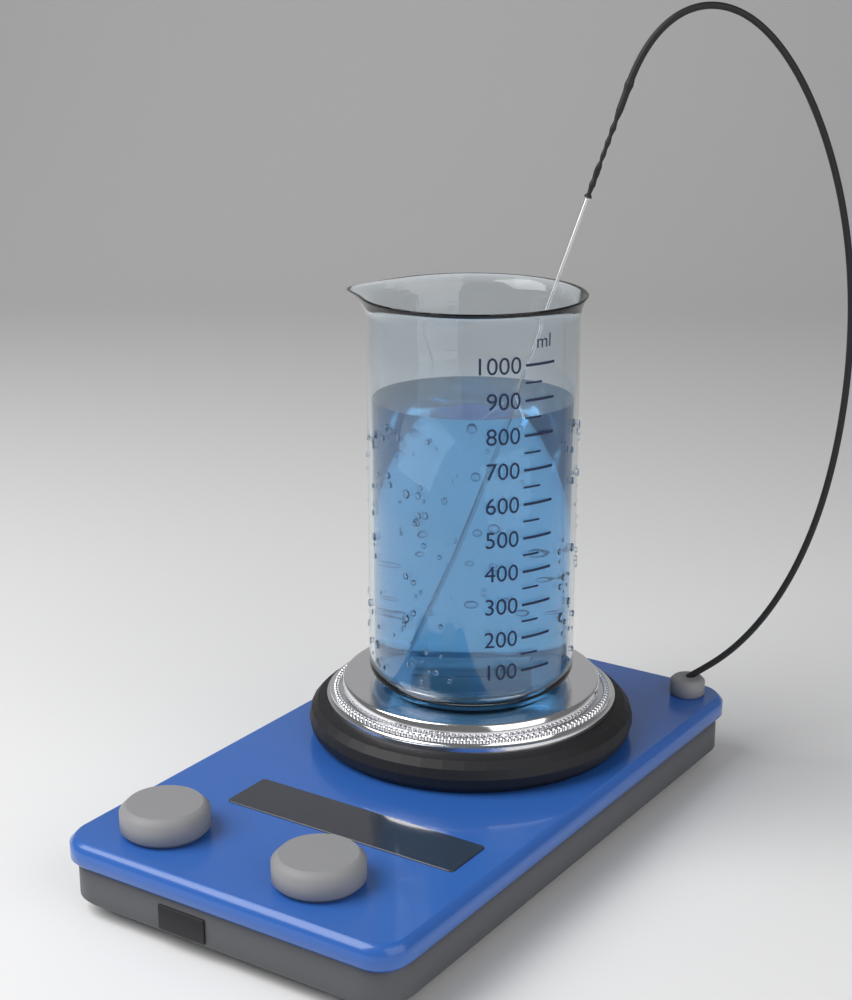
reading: 850 ml
